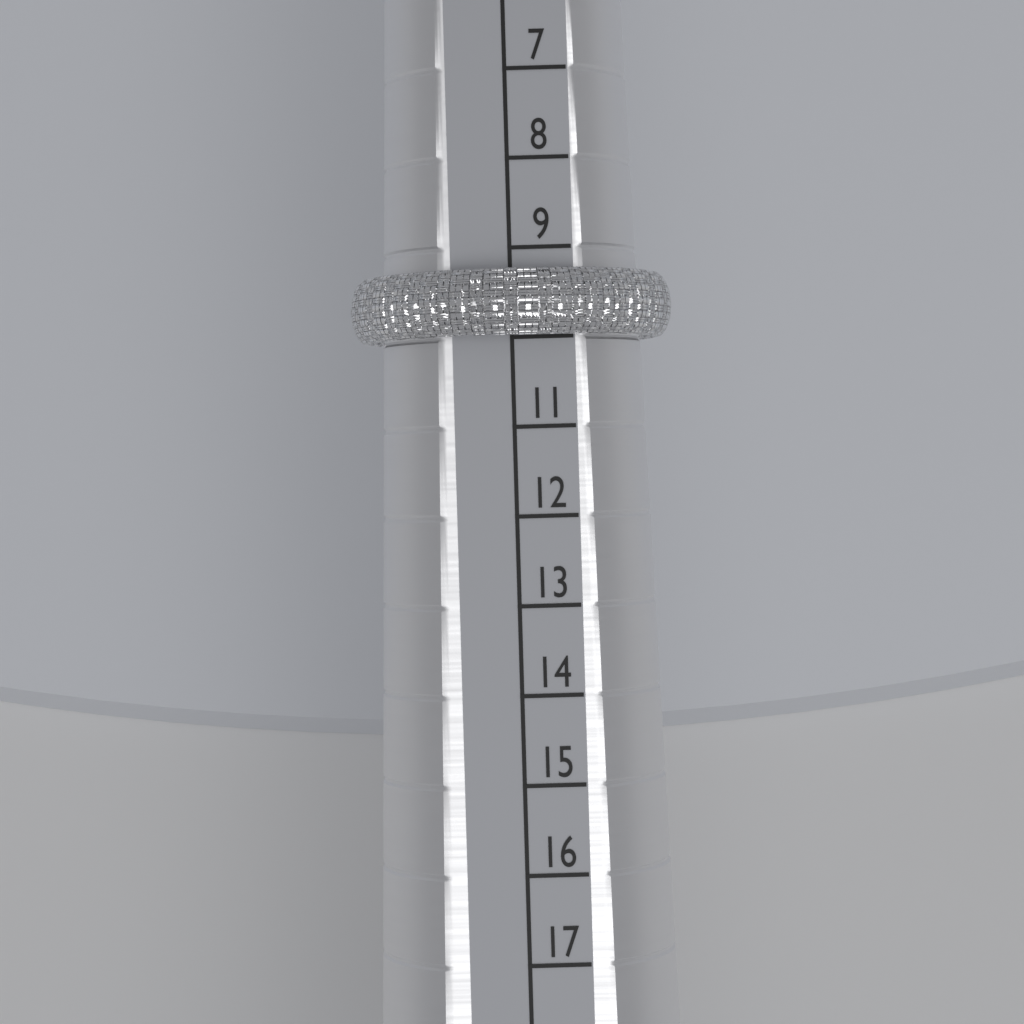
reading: 10 (no unit)
